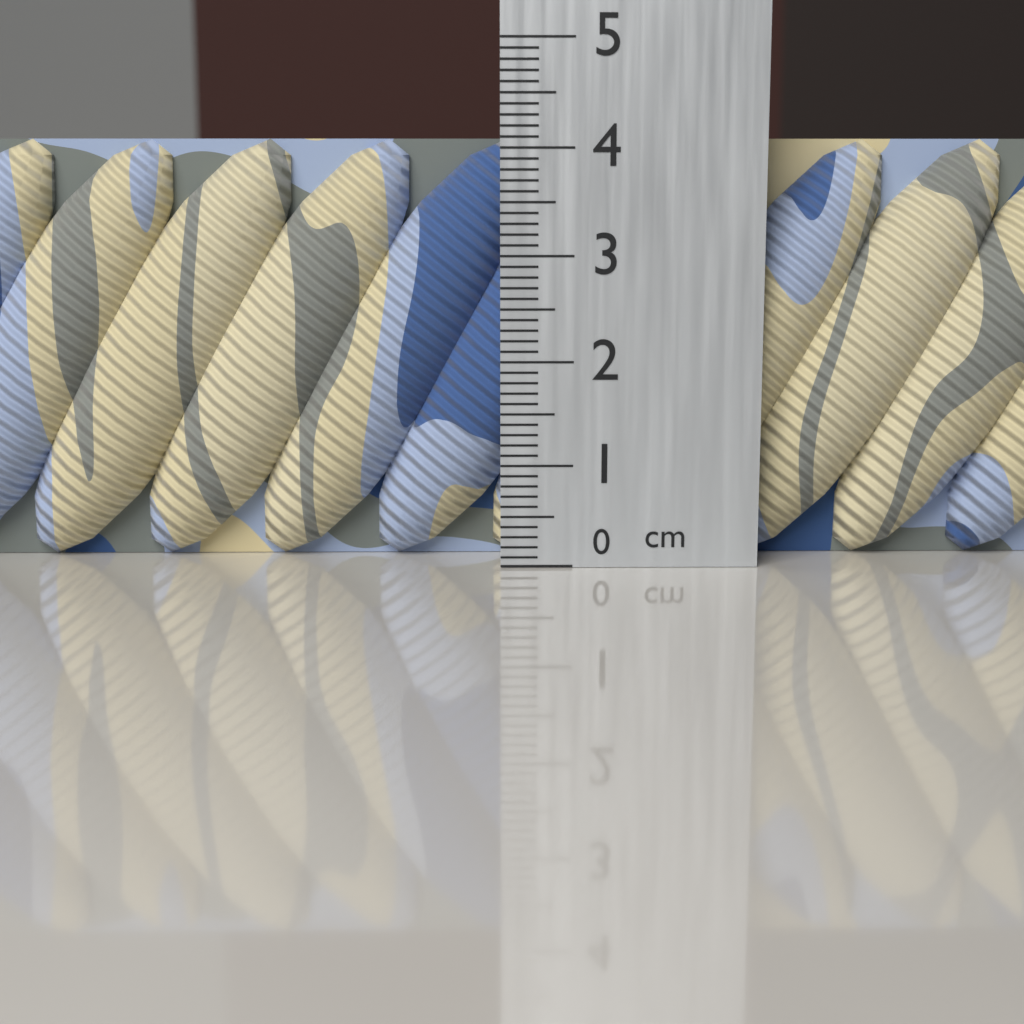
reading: 4.1 cm
